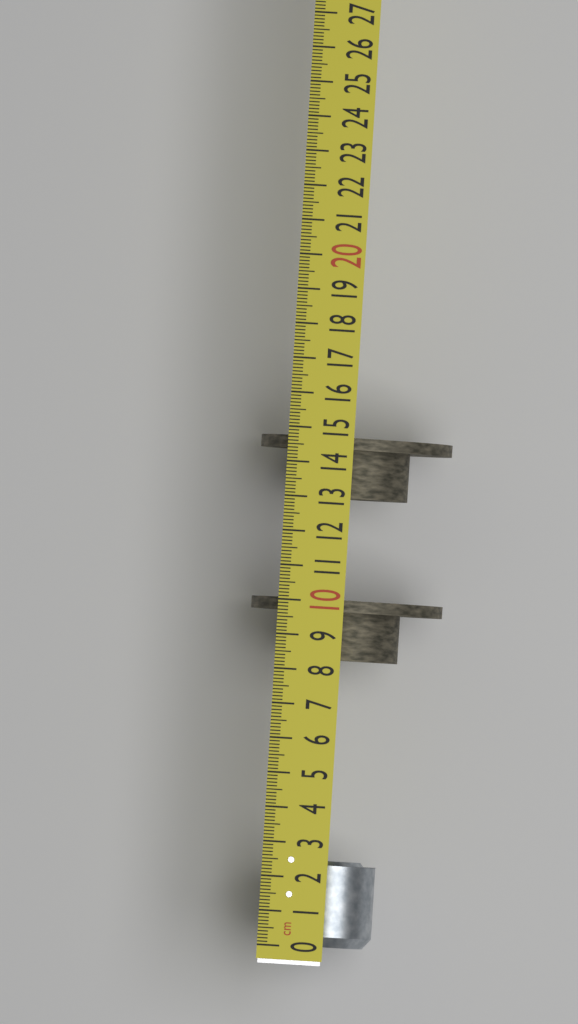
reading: 2.5 cm
